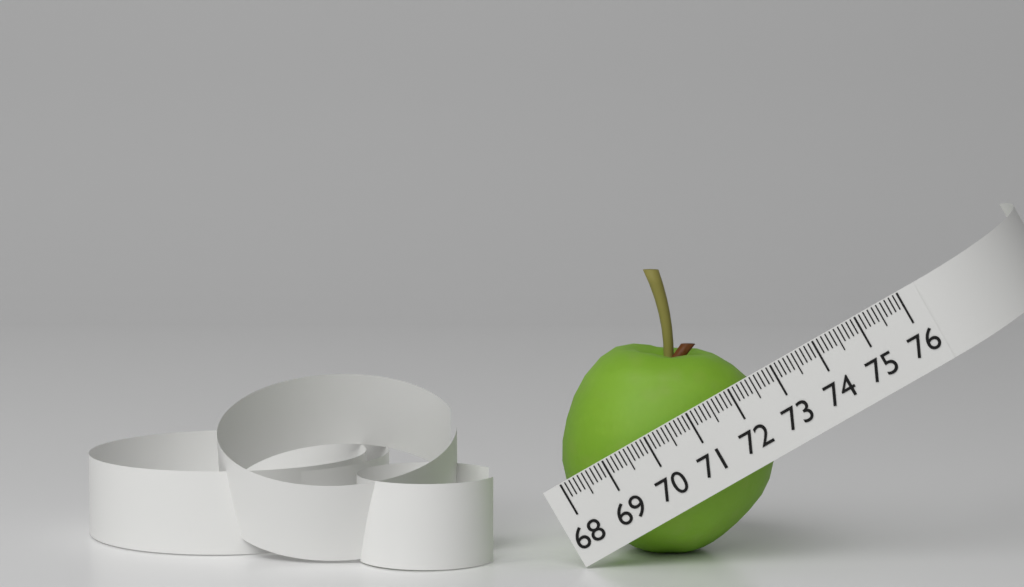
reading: 72.6 (no unit)
